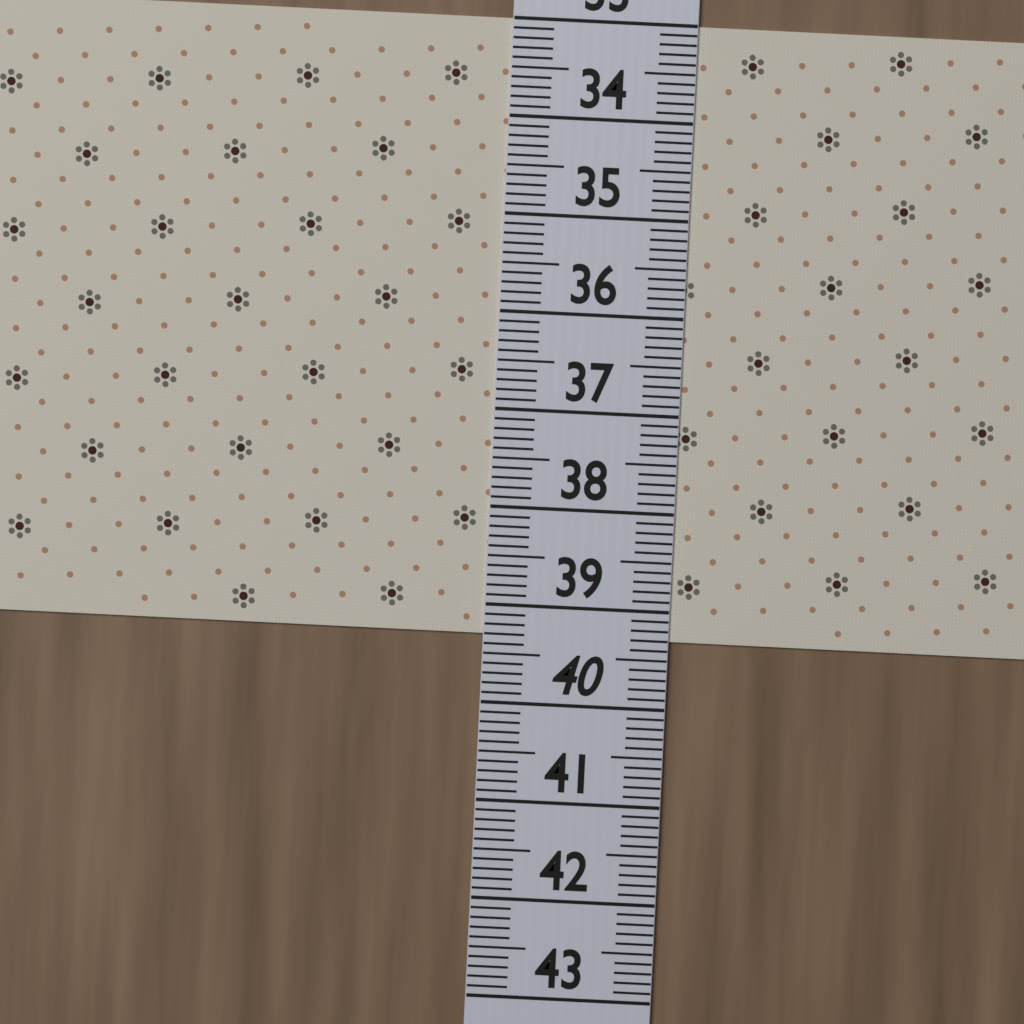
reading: 39.3 (no unit)
